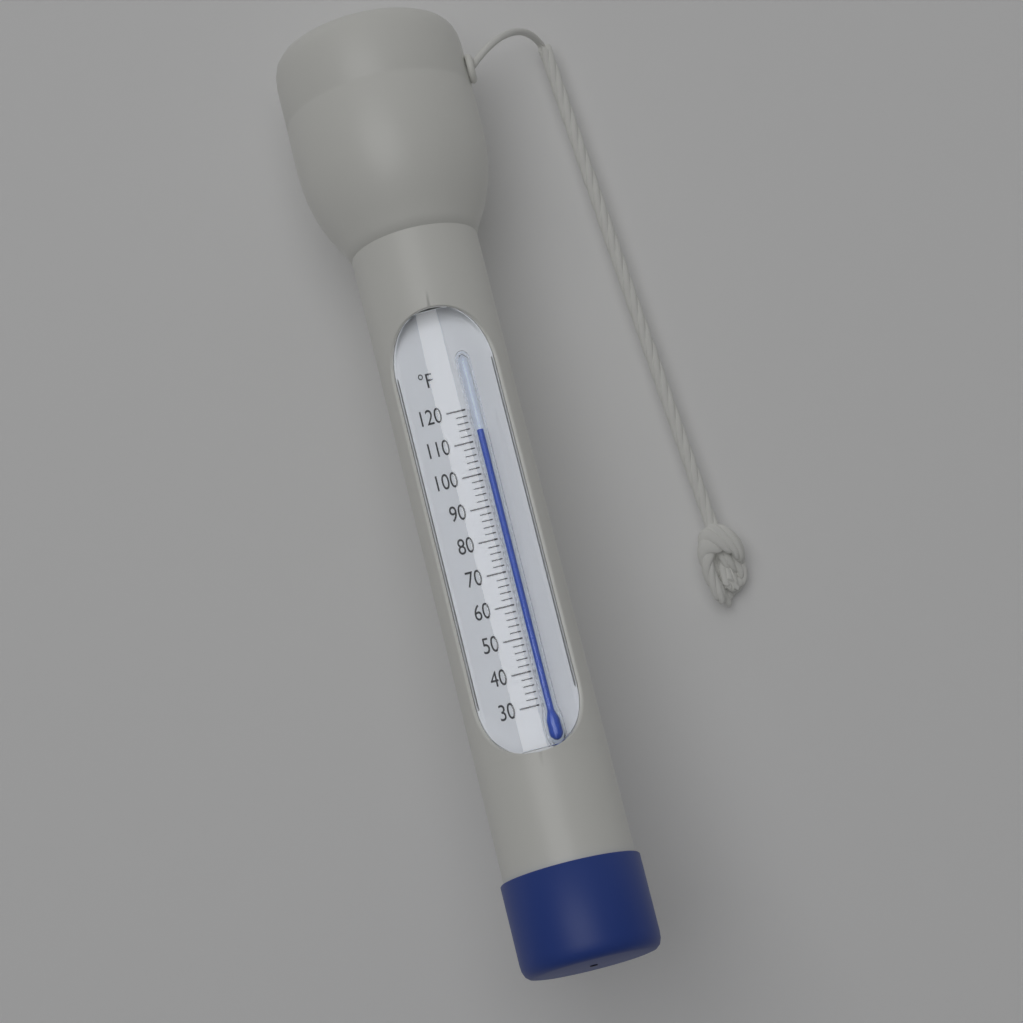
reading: 112 °F
